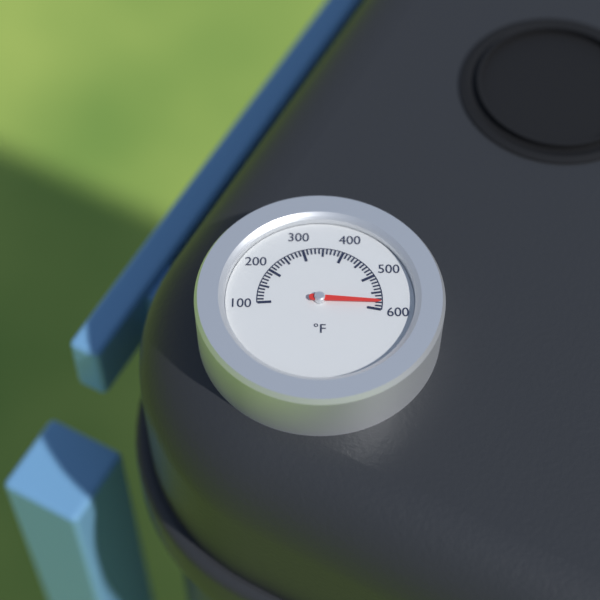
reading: 580 °F
